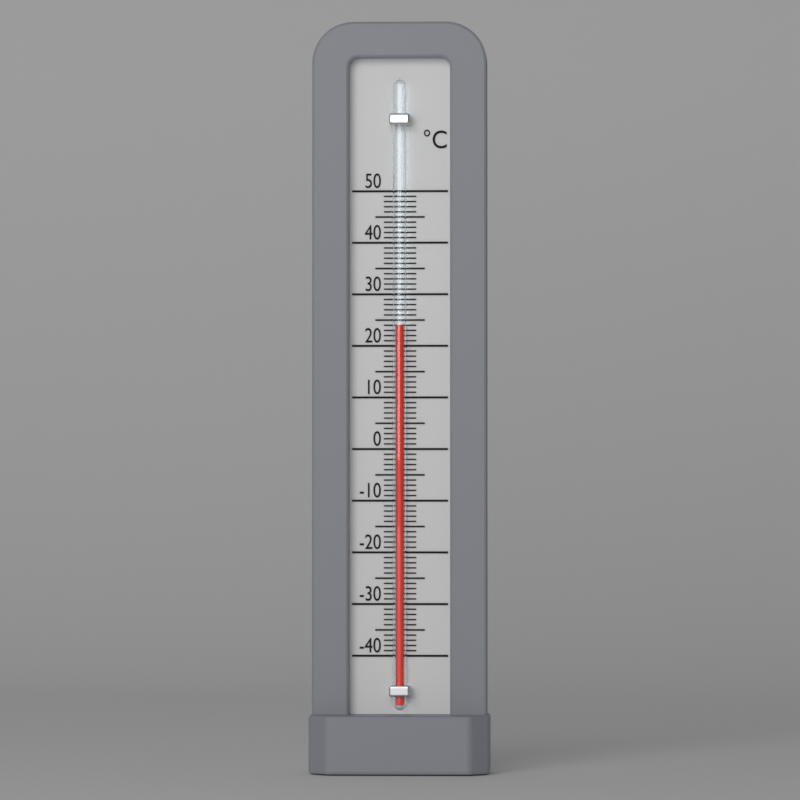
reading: 24 °C
